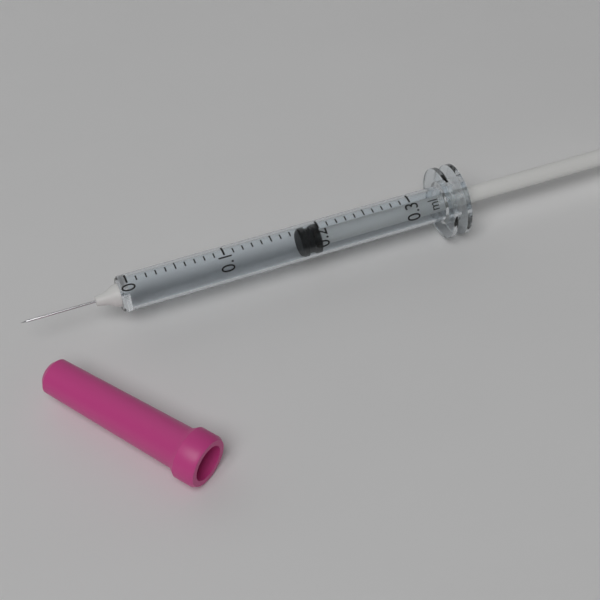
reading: 0.18 ml
